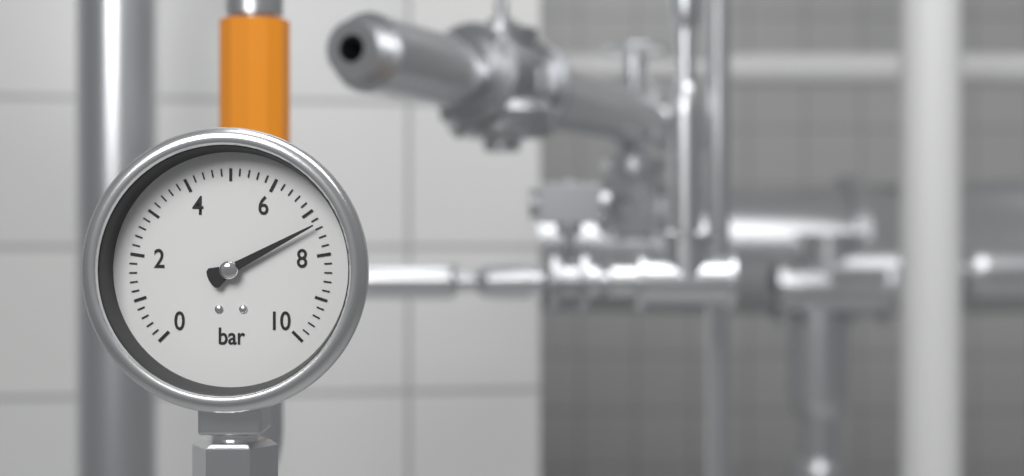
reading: 7.3 bar
